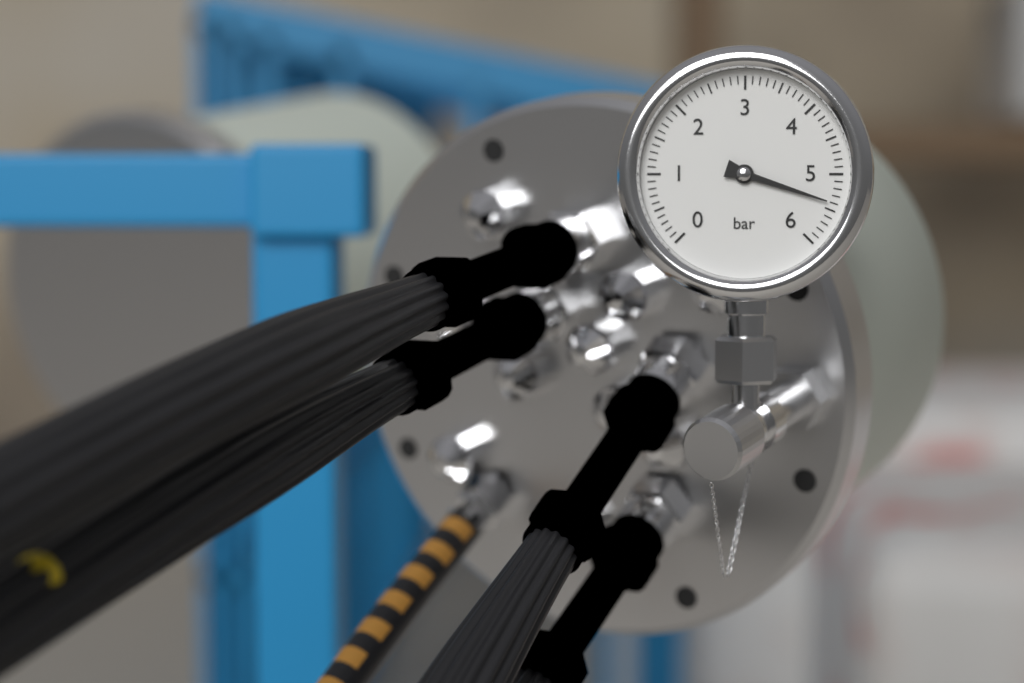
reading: 5.4 bar
